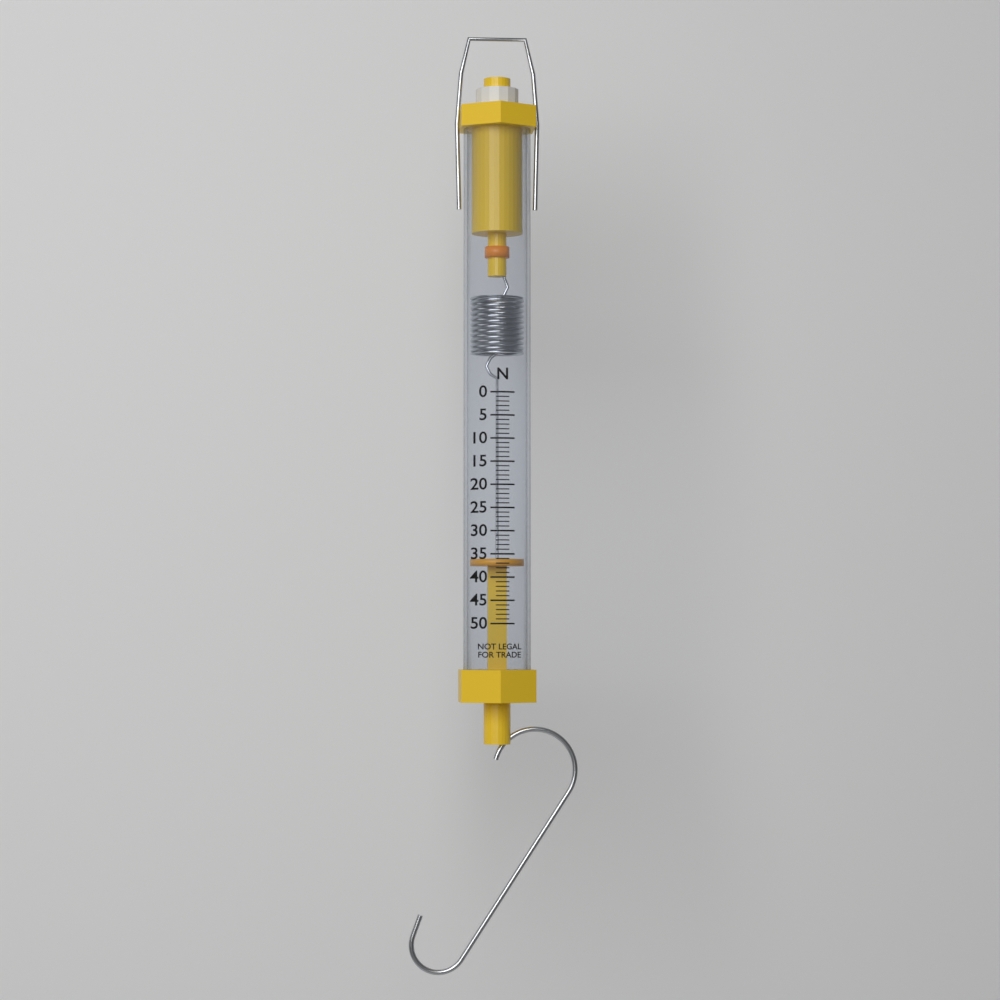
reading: 36 N
